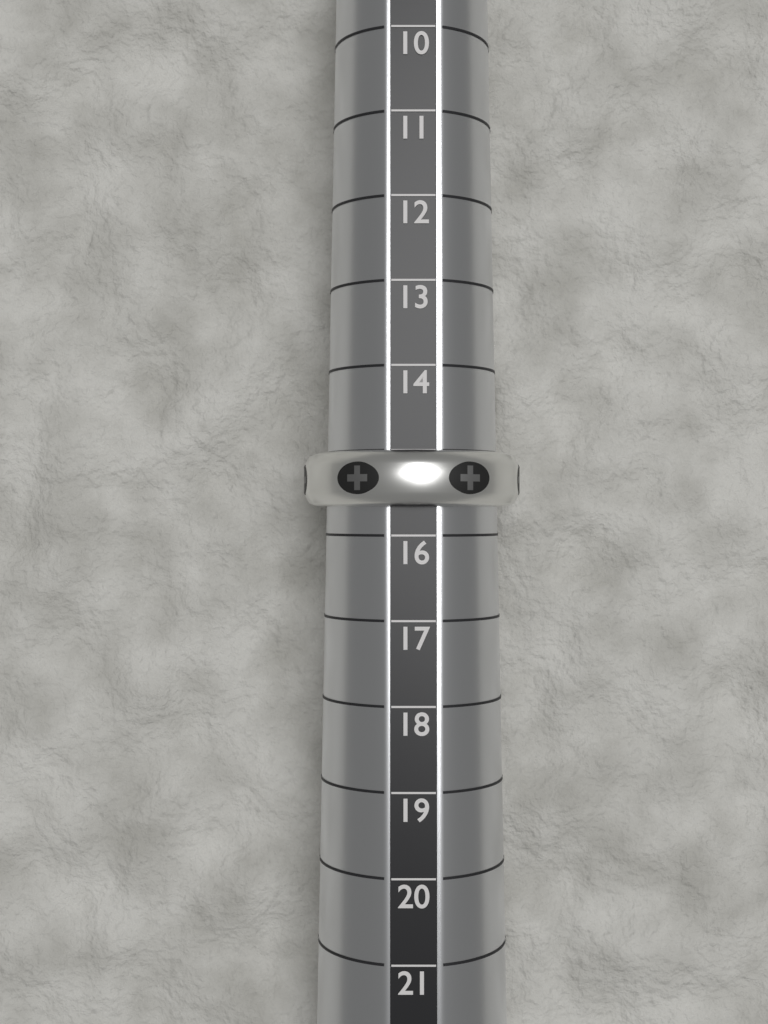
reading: 15 (no unit)
